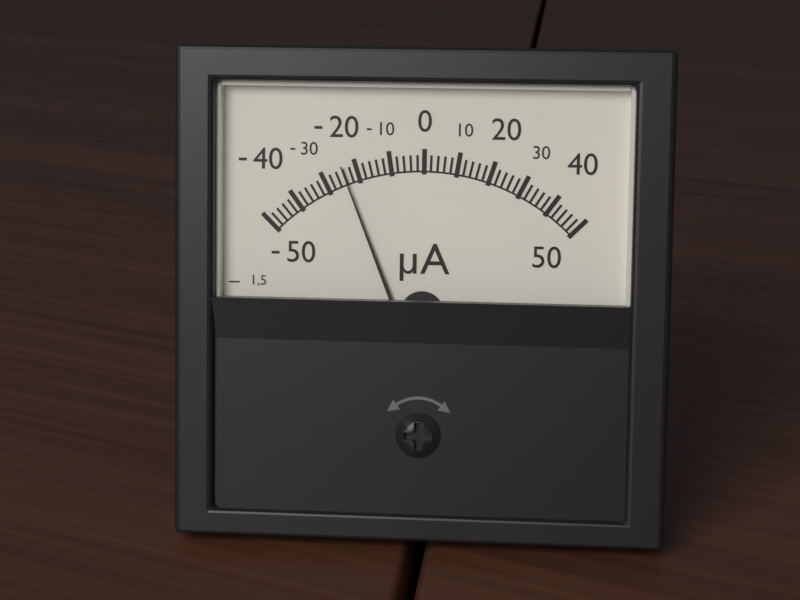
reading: -24 µA
